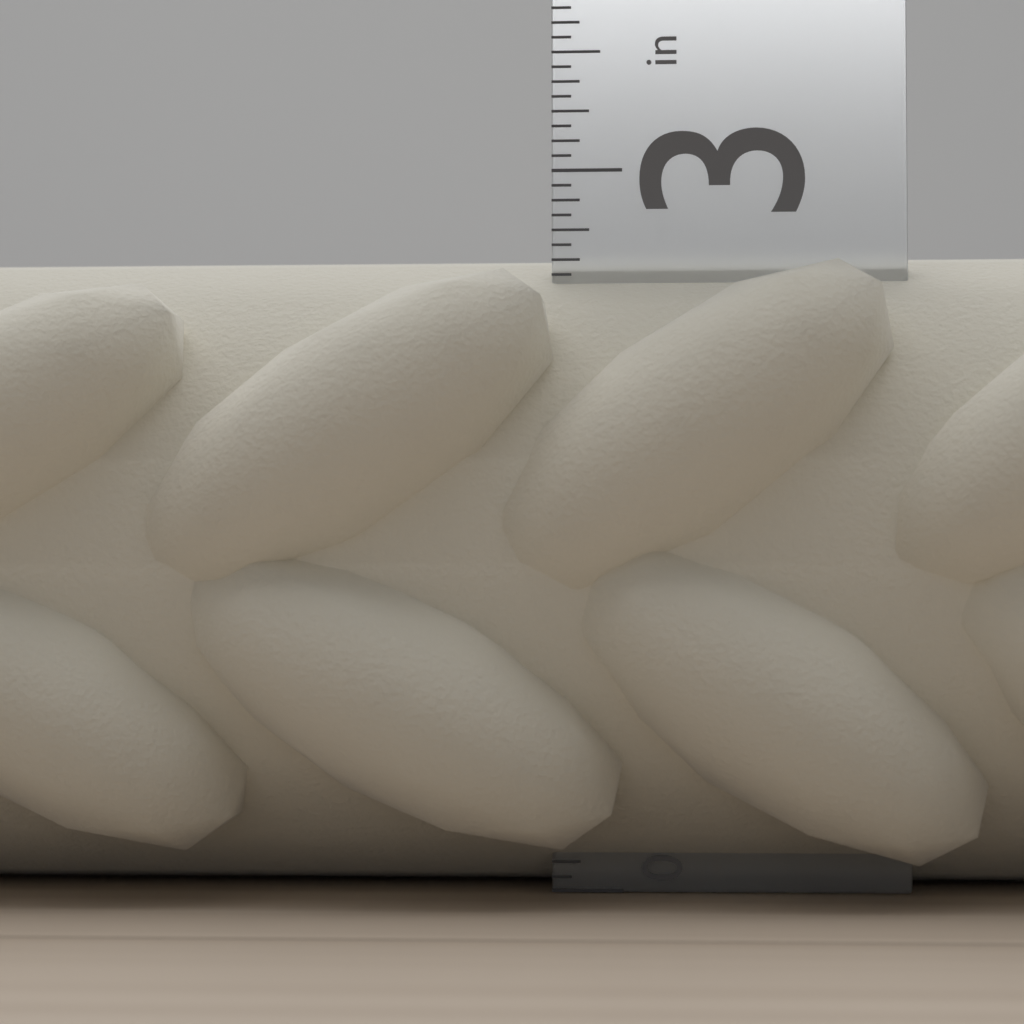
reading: 2.6875 in
